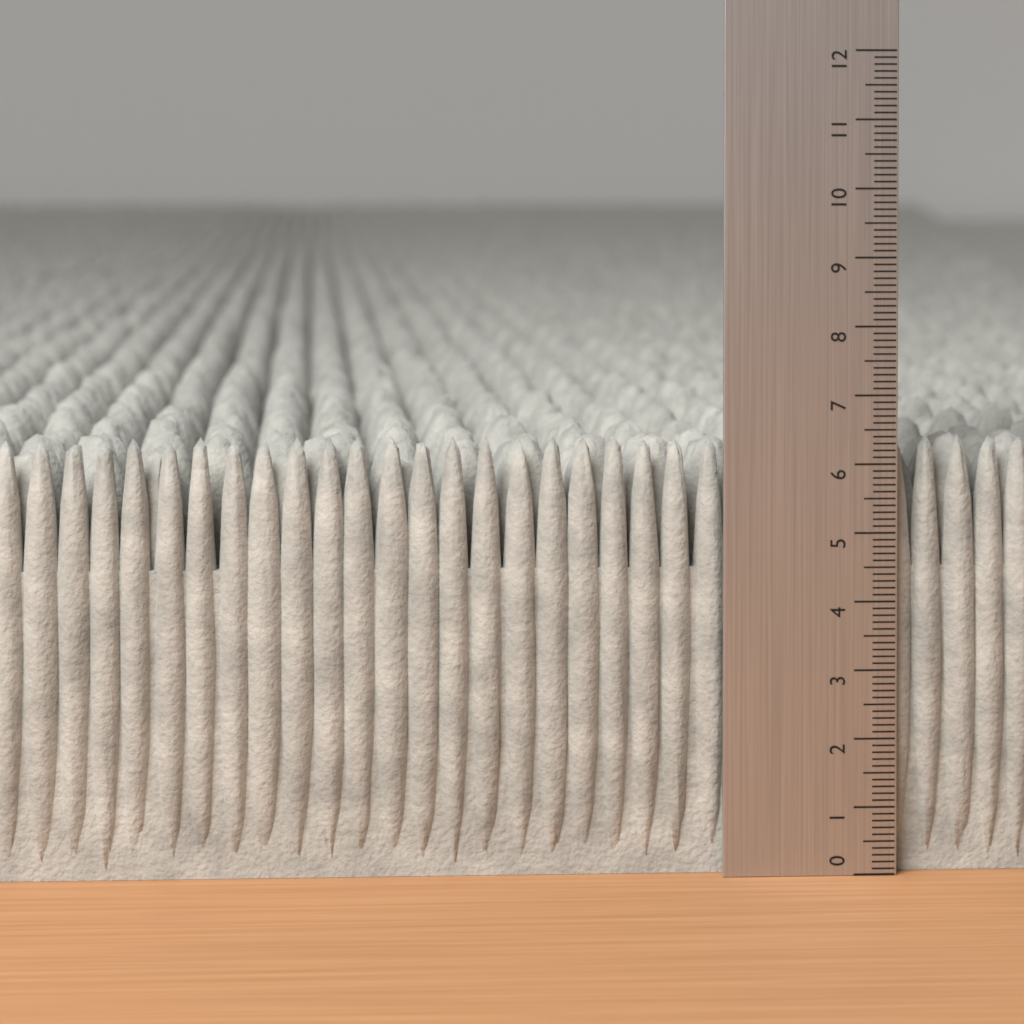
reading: 6.4 (no unit)
